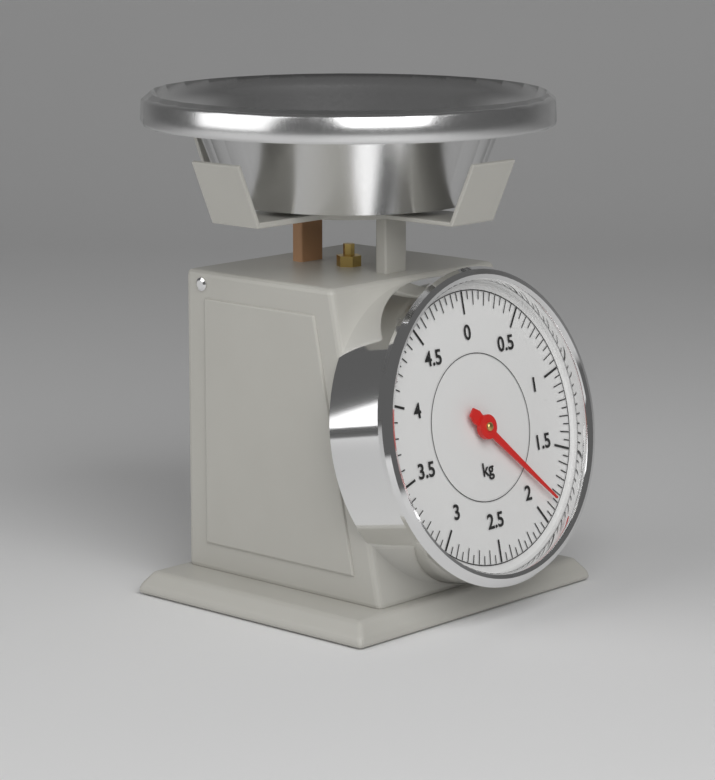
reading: 1.85 kg
